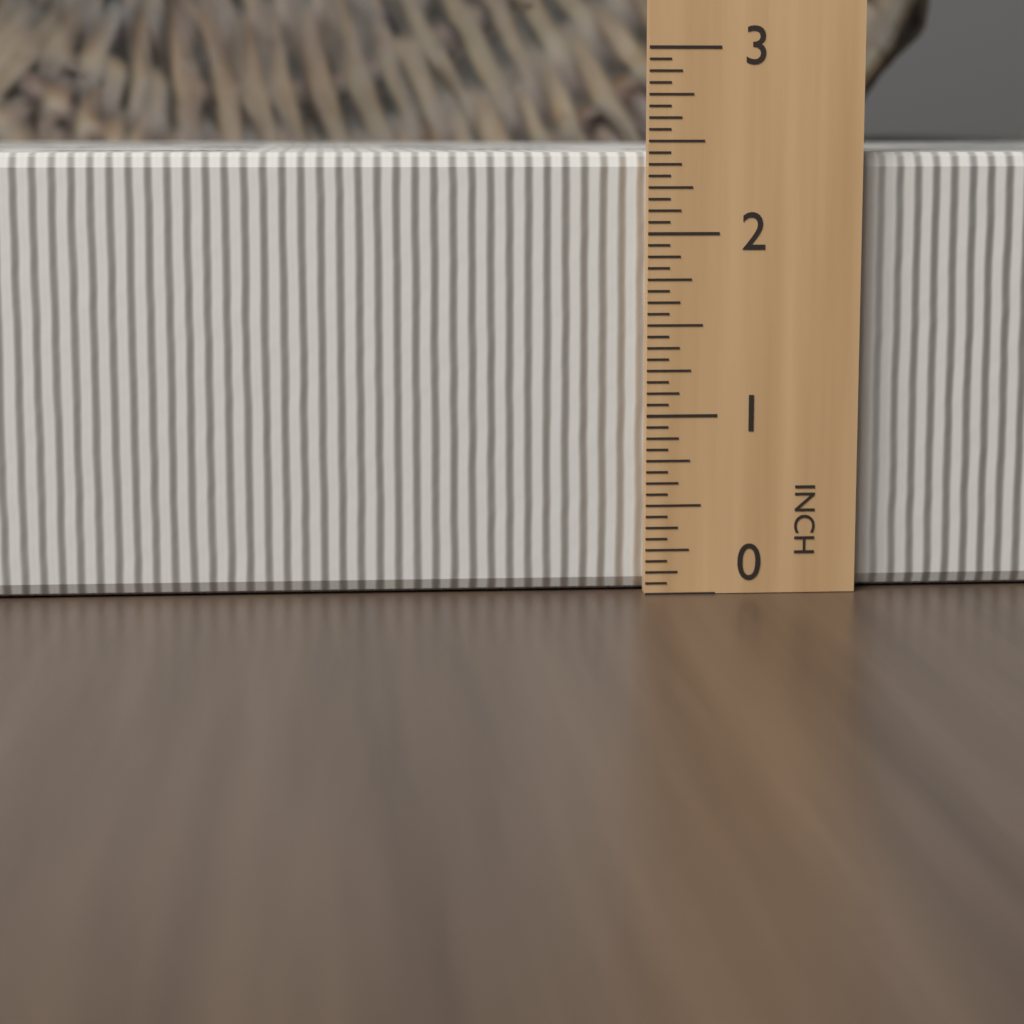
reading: 2.4375 in
